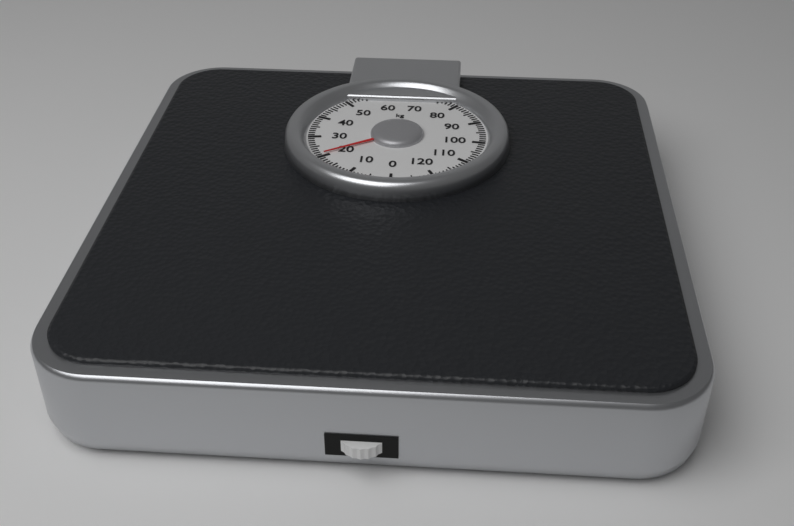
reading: 21 kg
